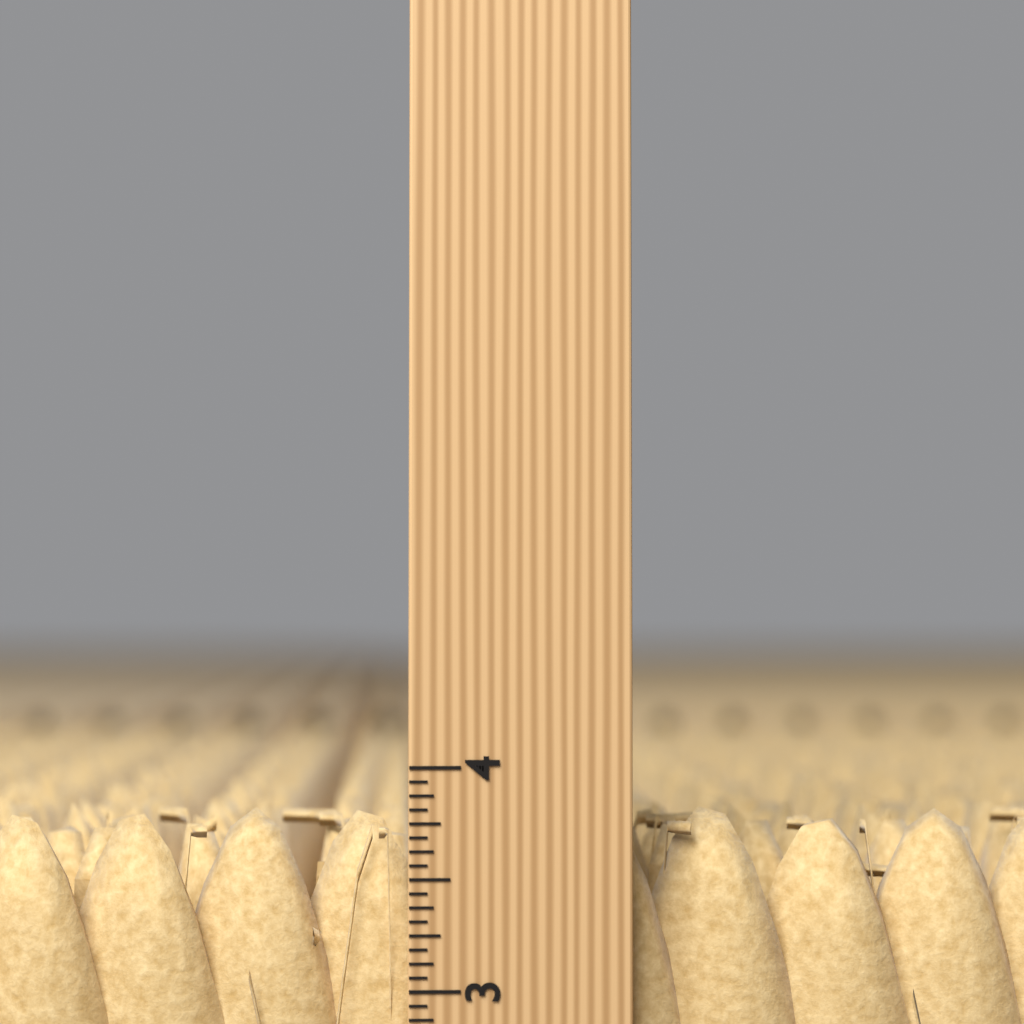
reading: 3.8125 inch
